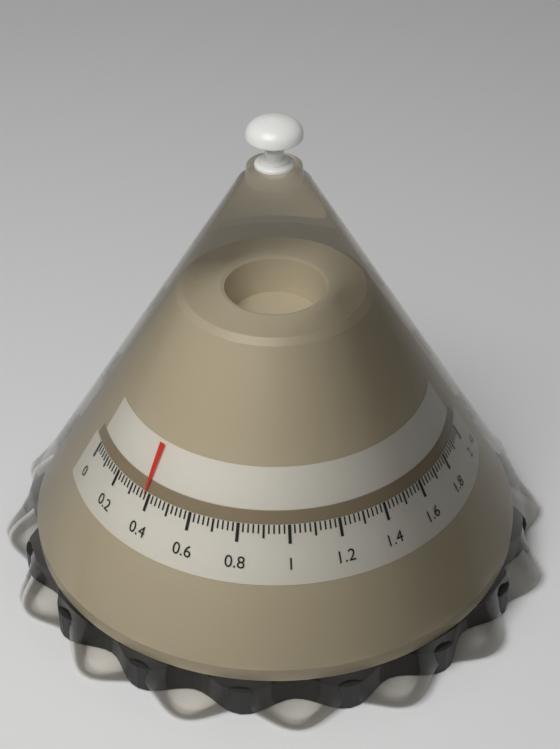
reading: 0.38 kg
